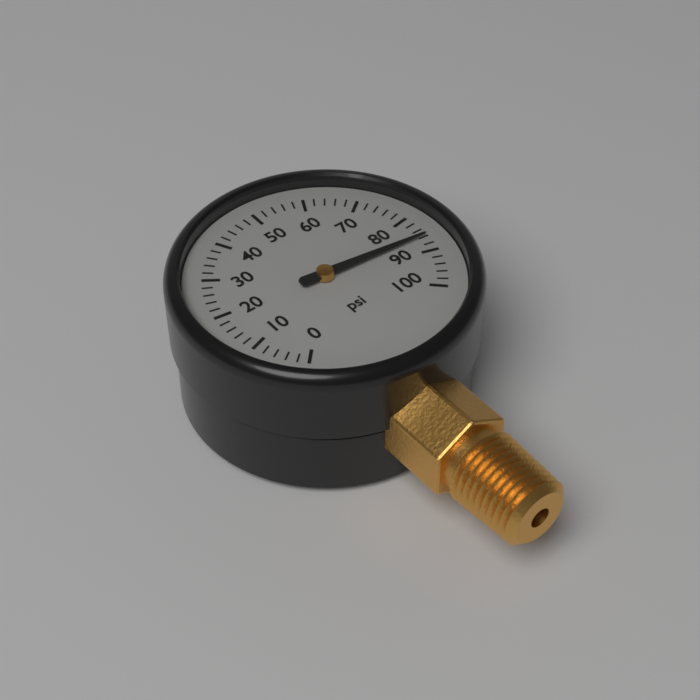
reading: 86 psi
